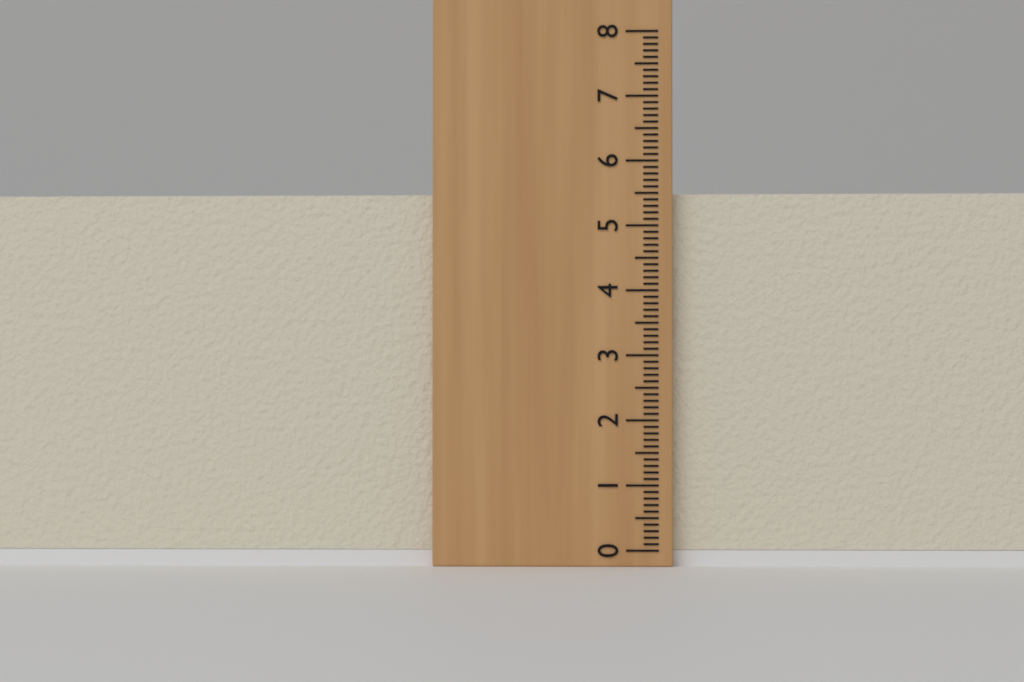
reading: 5.5 (no unit)
